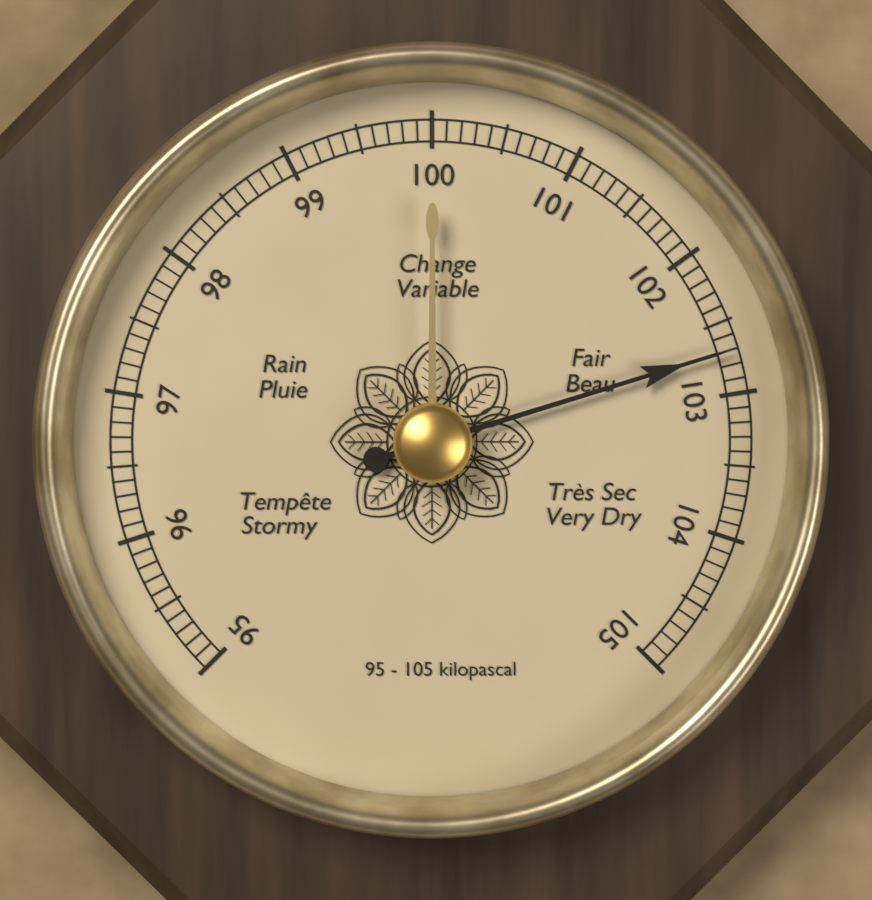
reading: 102.7 kPa
